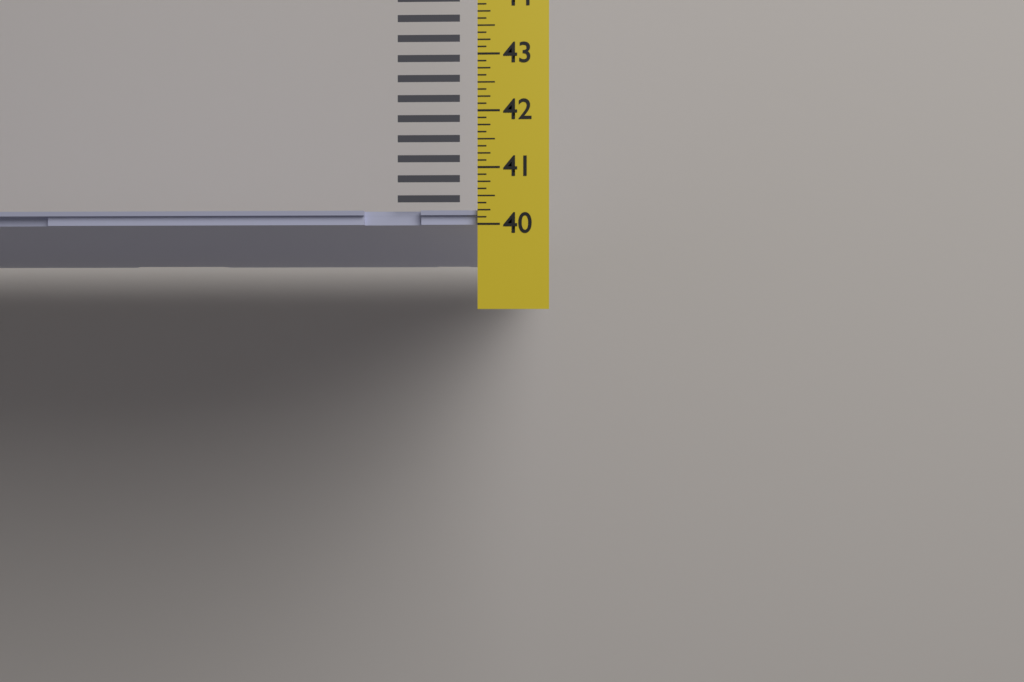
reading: 40.250 in
